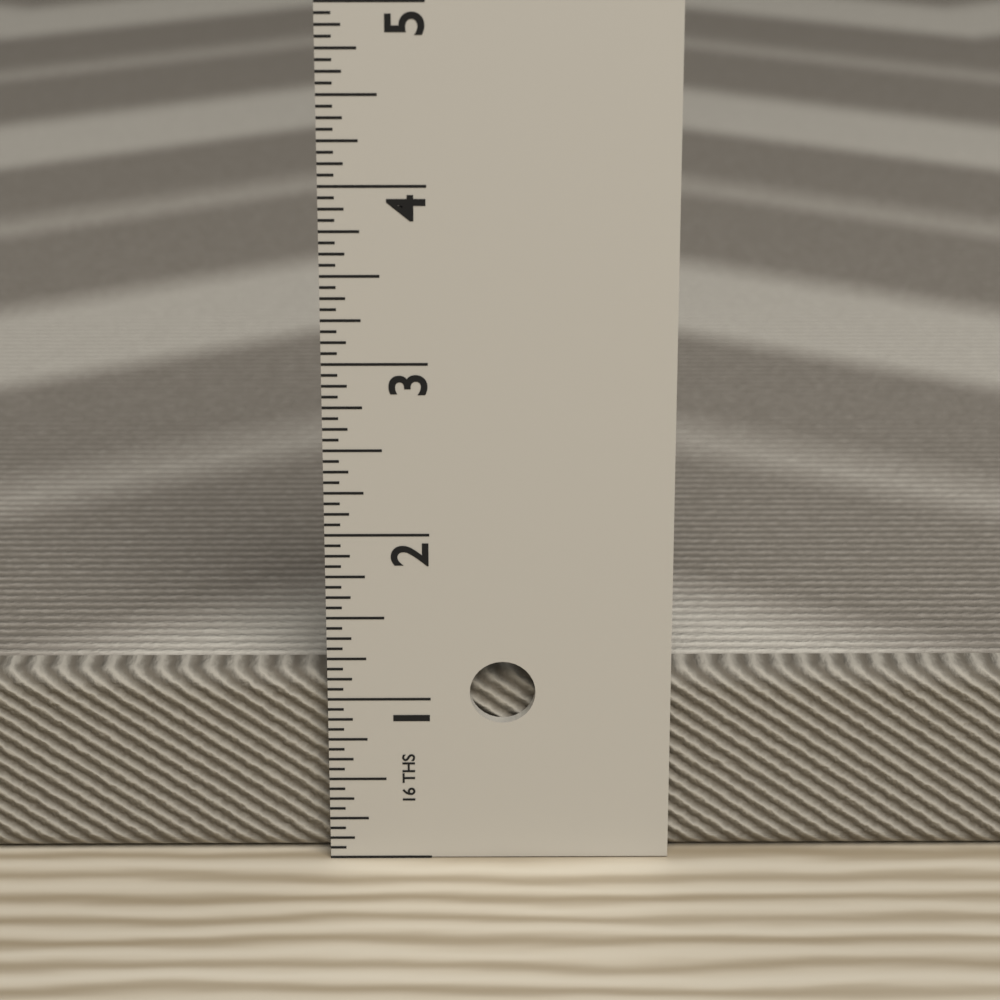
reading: 1.1250 in
